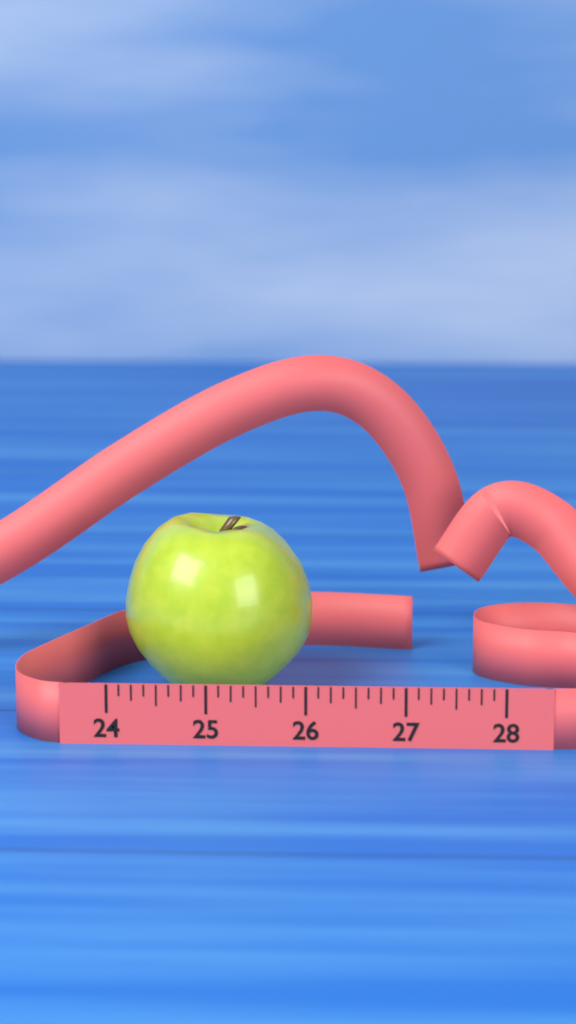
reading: 26.000 (no unit)
